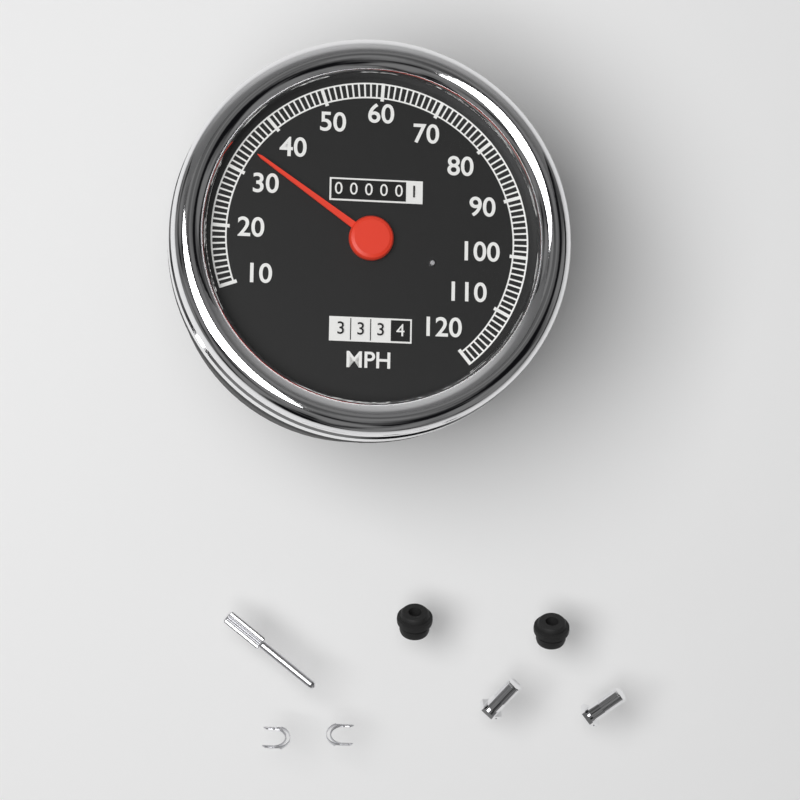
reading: 34 MPH
